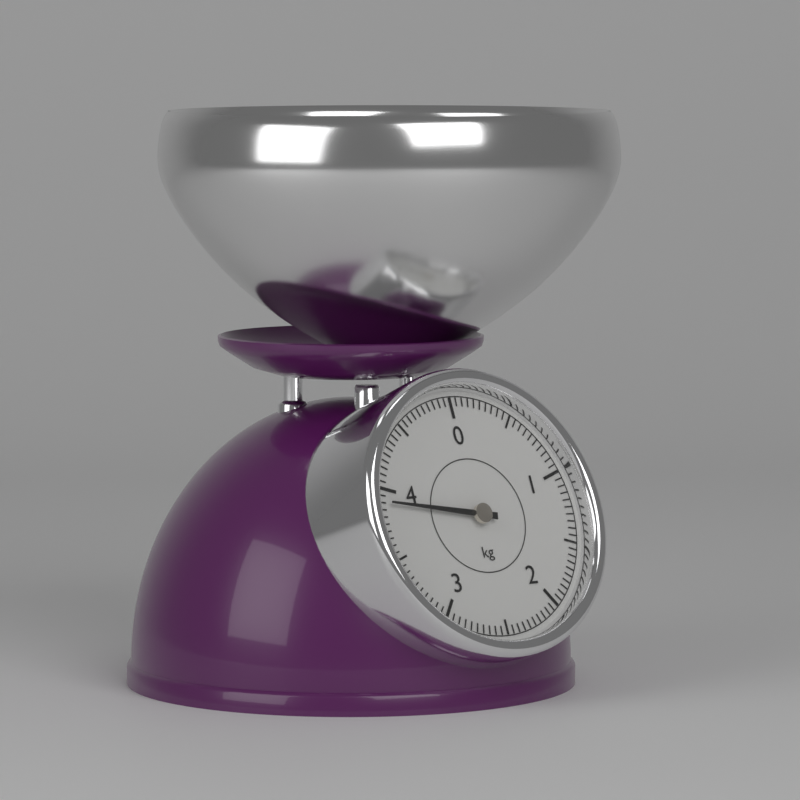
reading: 3.90 kg
